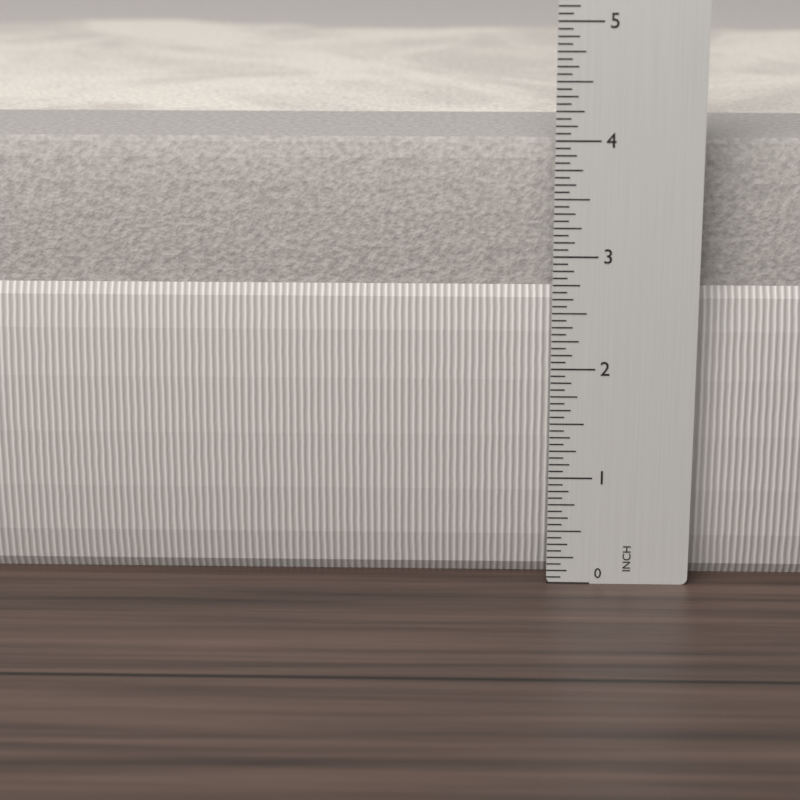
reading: 3.9375 in
